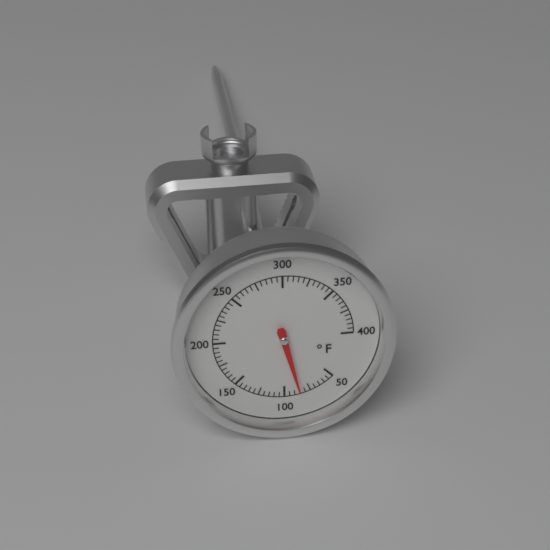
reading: 85 °F
